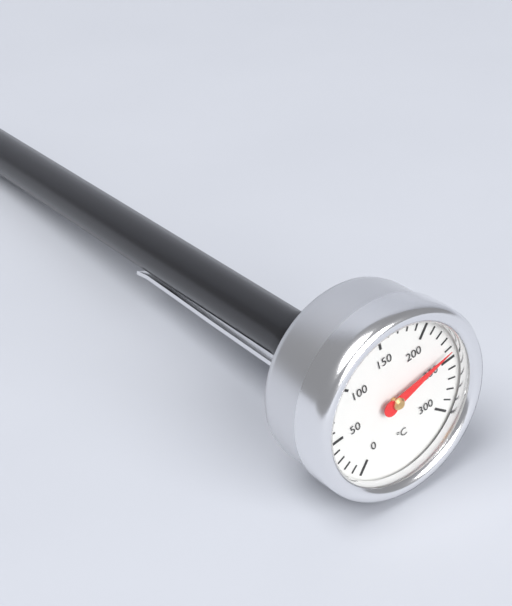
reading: 240 °C
